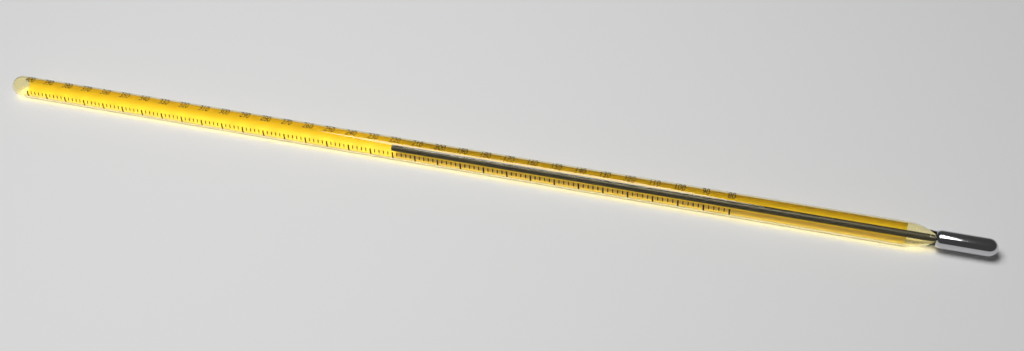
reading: 222 (no unit)
